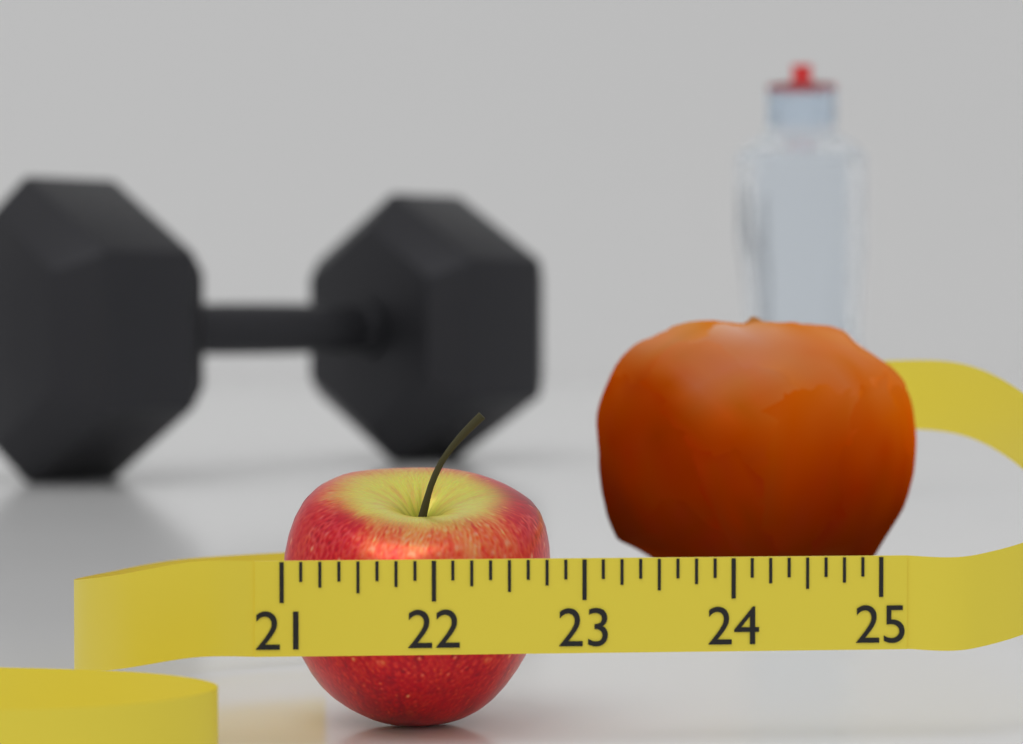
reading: 22.875 (no unit)
